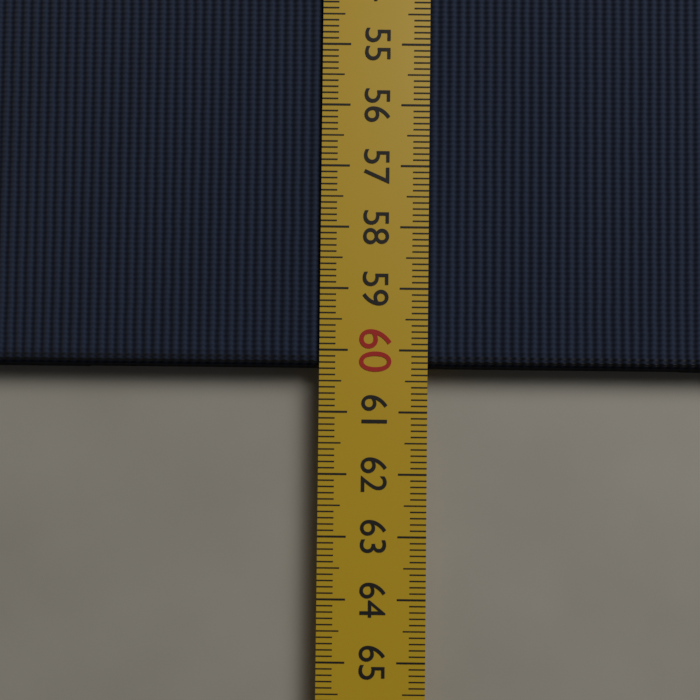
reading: 60.3 cm
